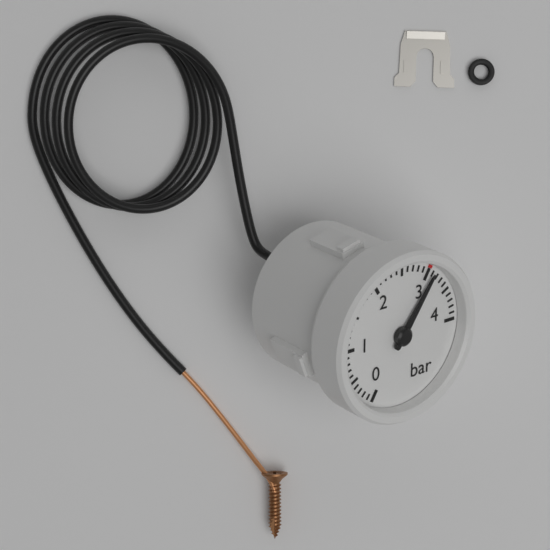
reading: 3.1 bar
